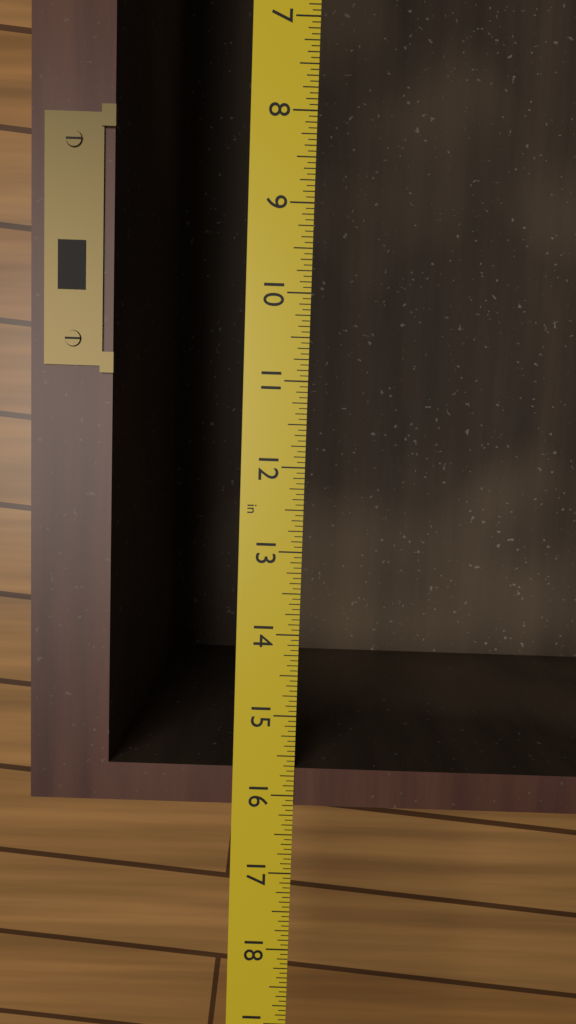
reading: 16.1250 in
